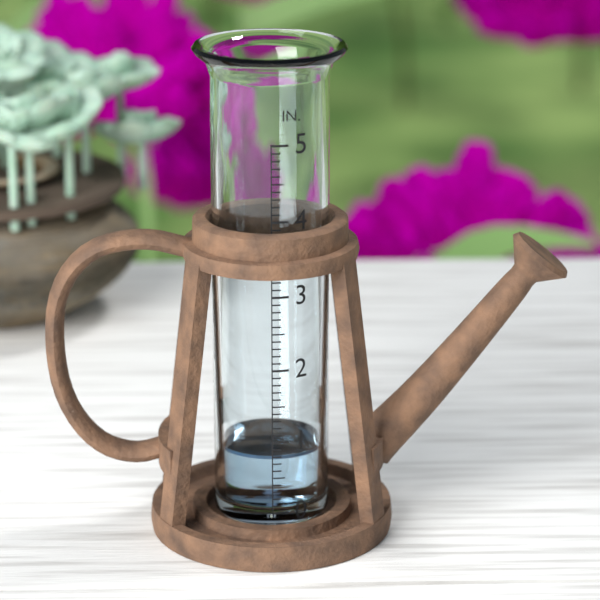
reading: 0.8 in
